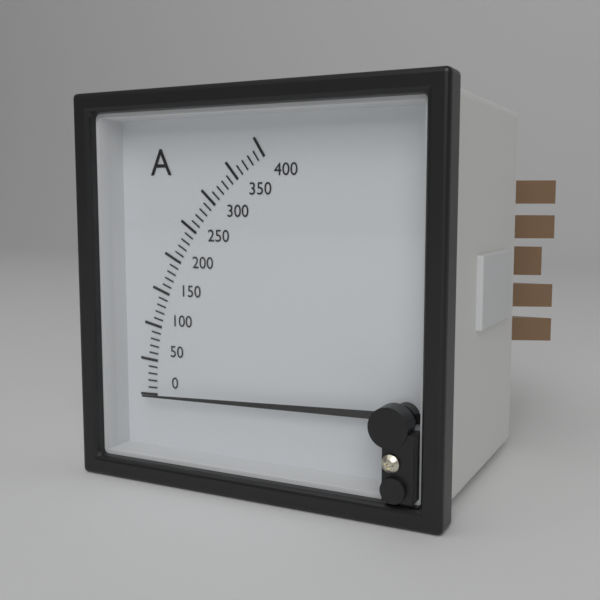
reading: 0 A
